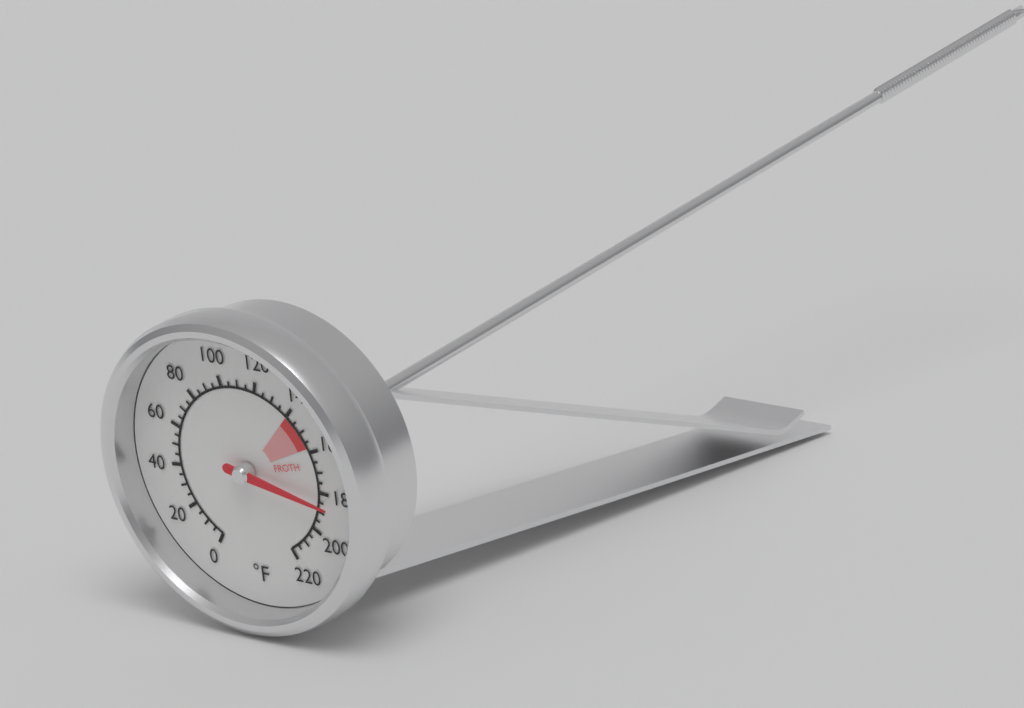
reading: 185 °F
